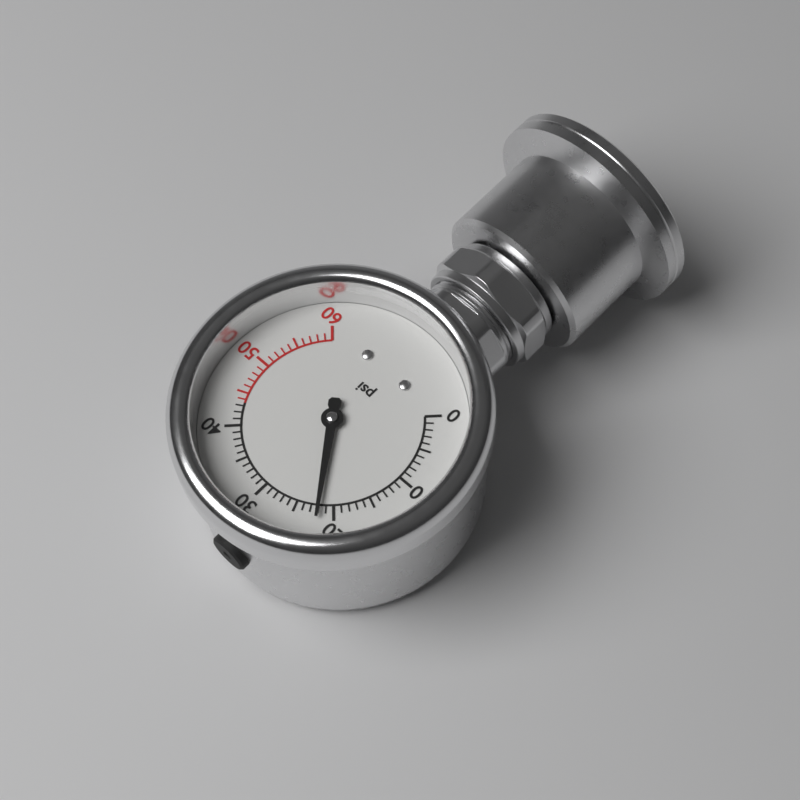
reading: 22 psi
